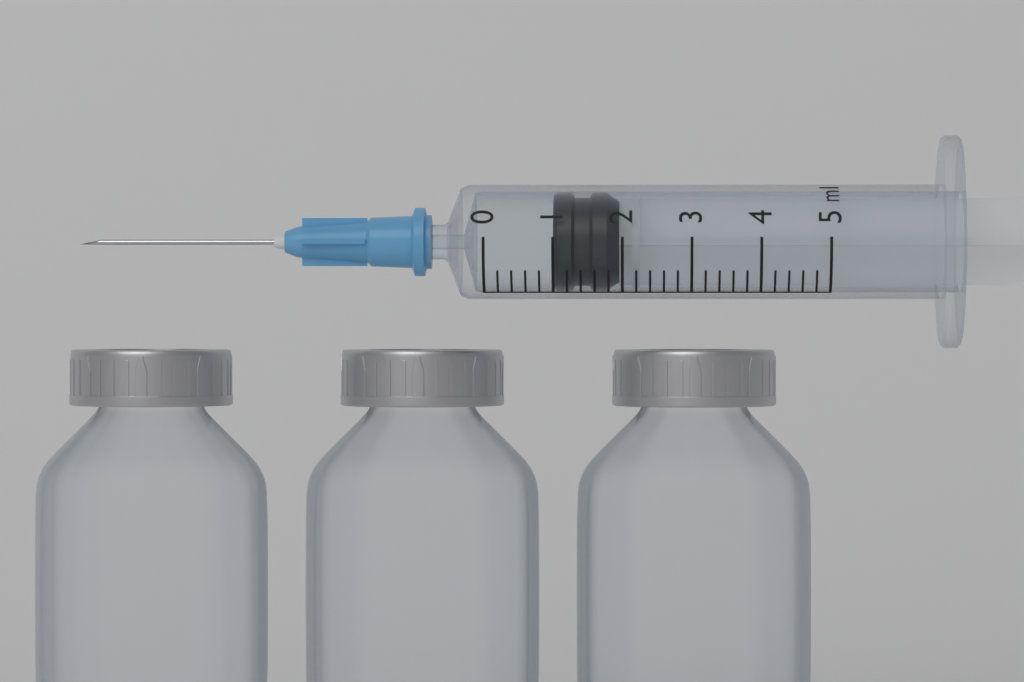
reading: 1.0 ml
